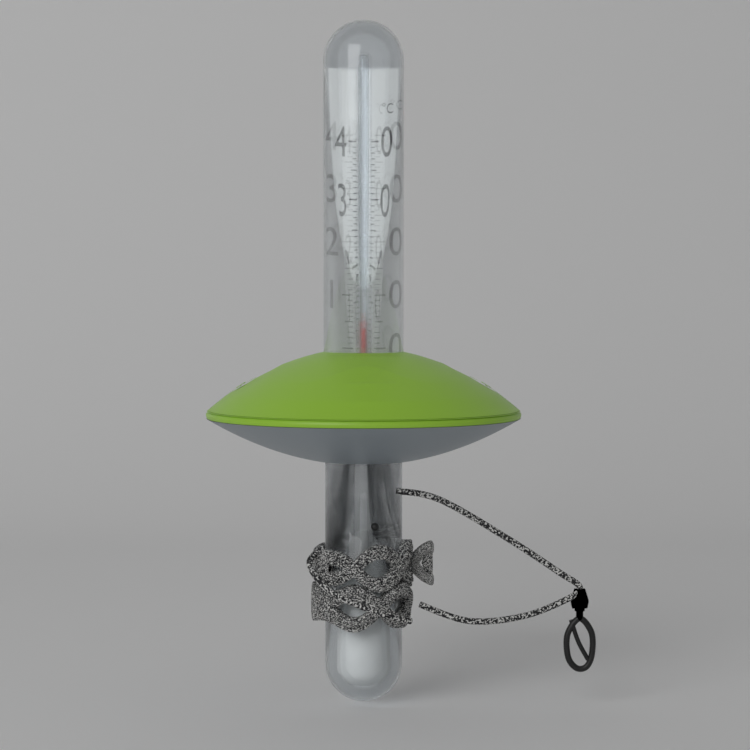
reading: 5 °C
